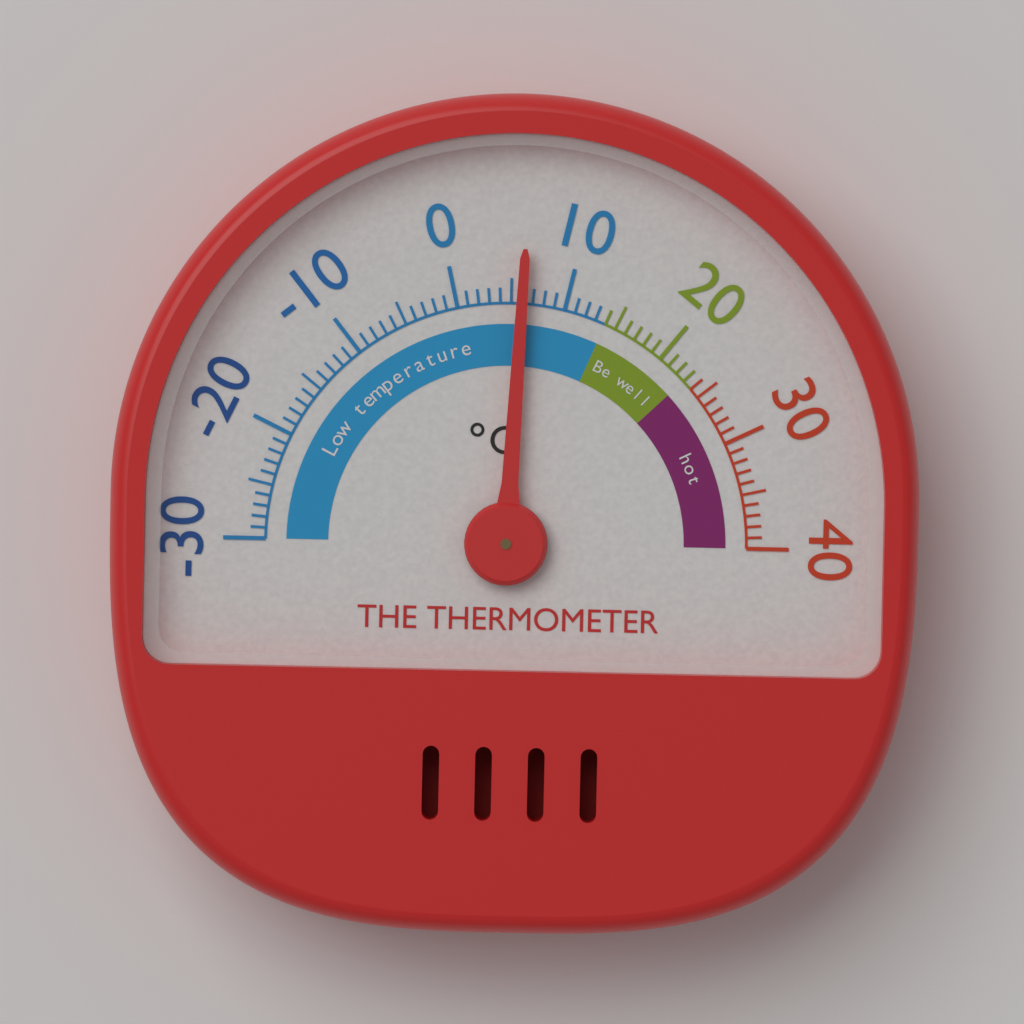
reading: 6 °C
